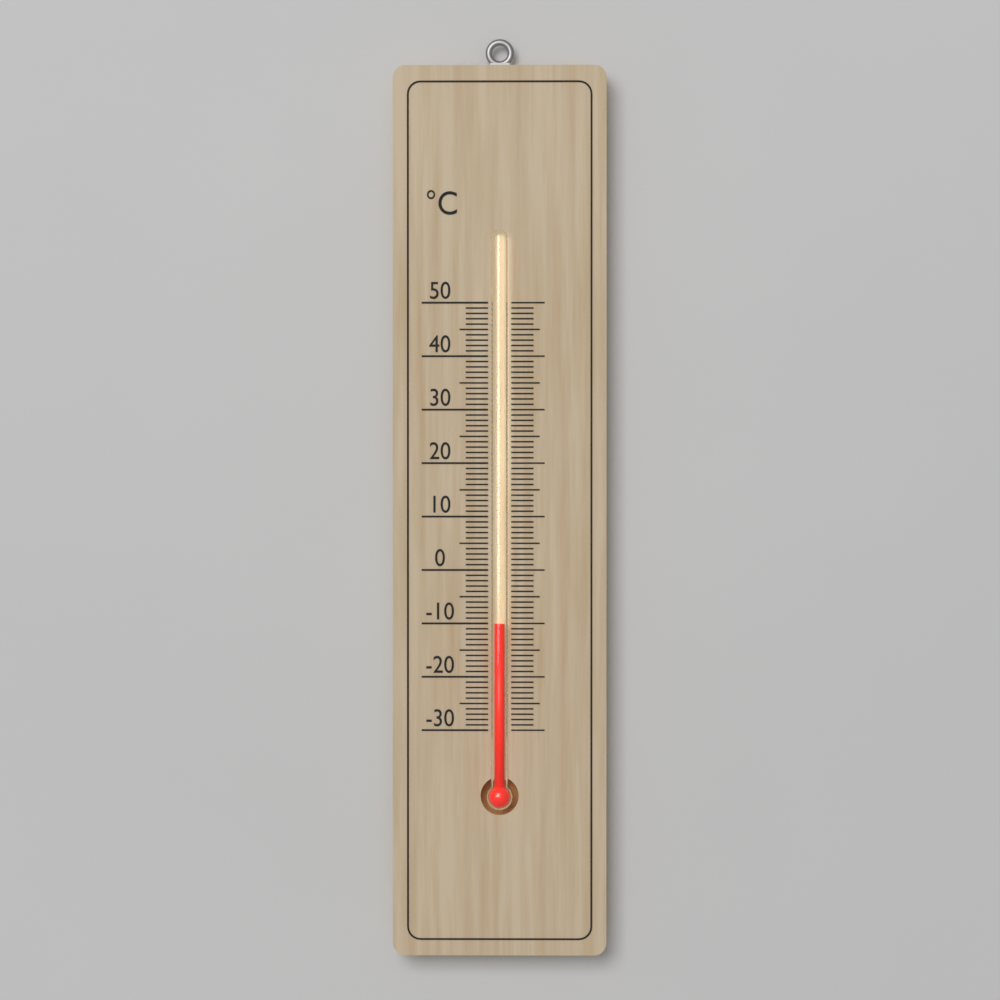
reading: -10 °C
